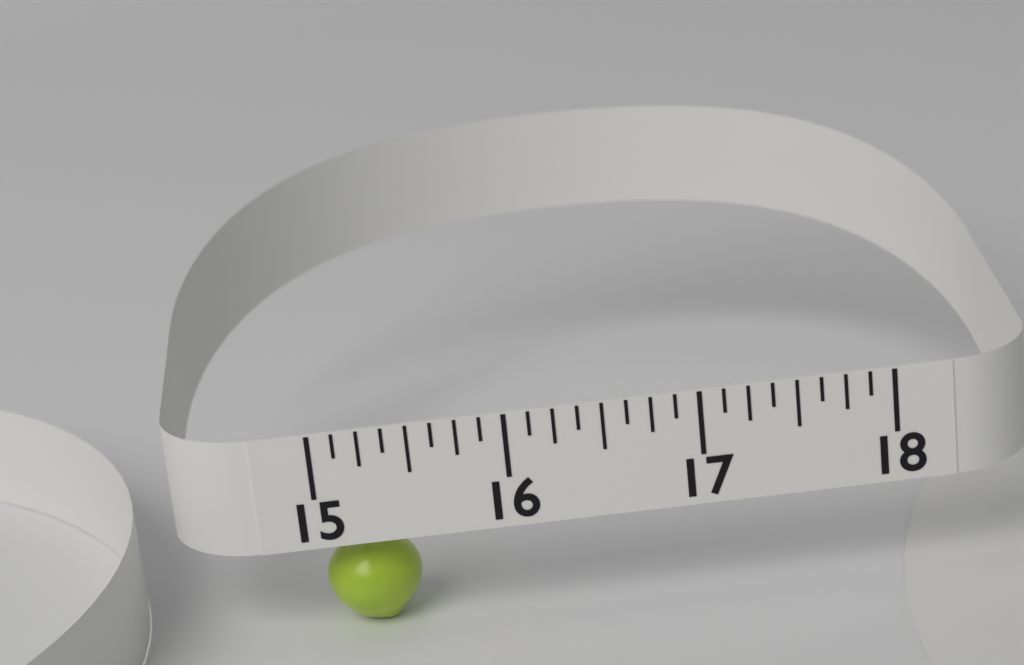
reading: 15.500 (no unit)
